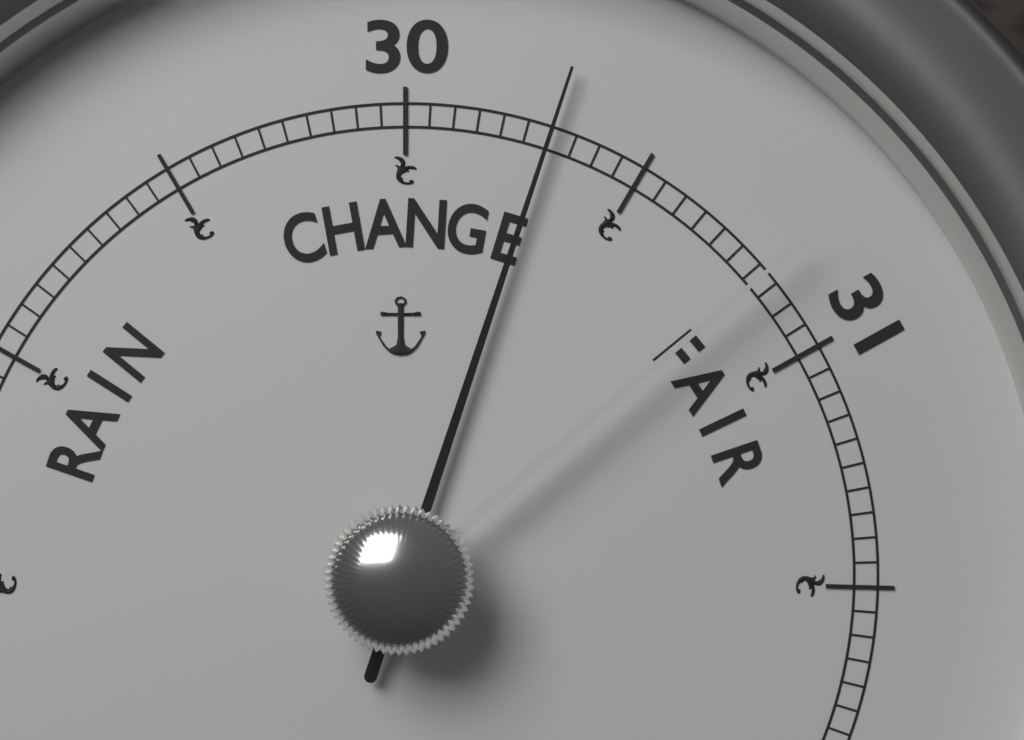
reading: 30.30 (no unit)
